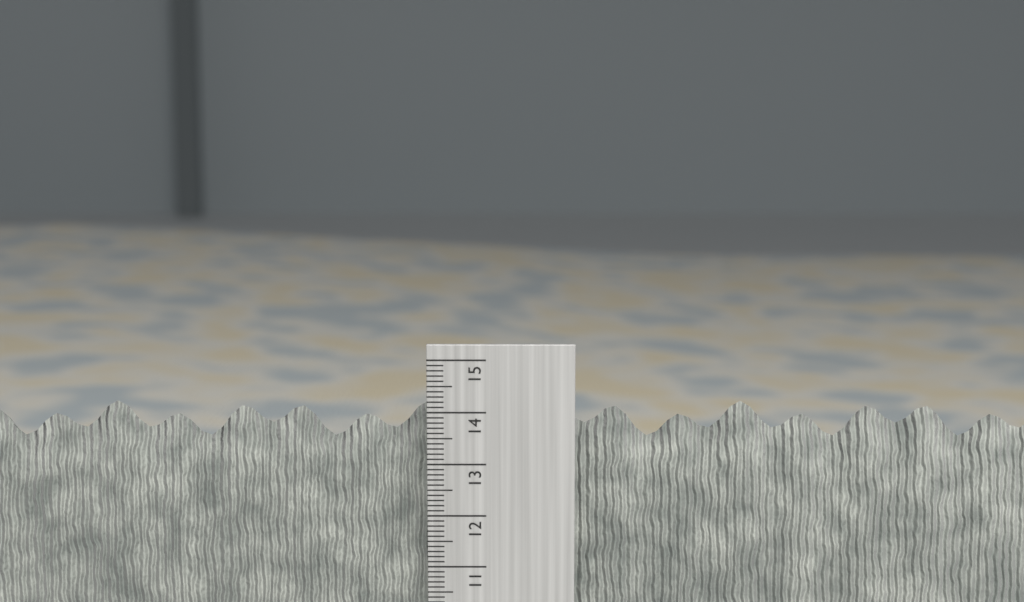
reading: 14.1 cm
